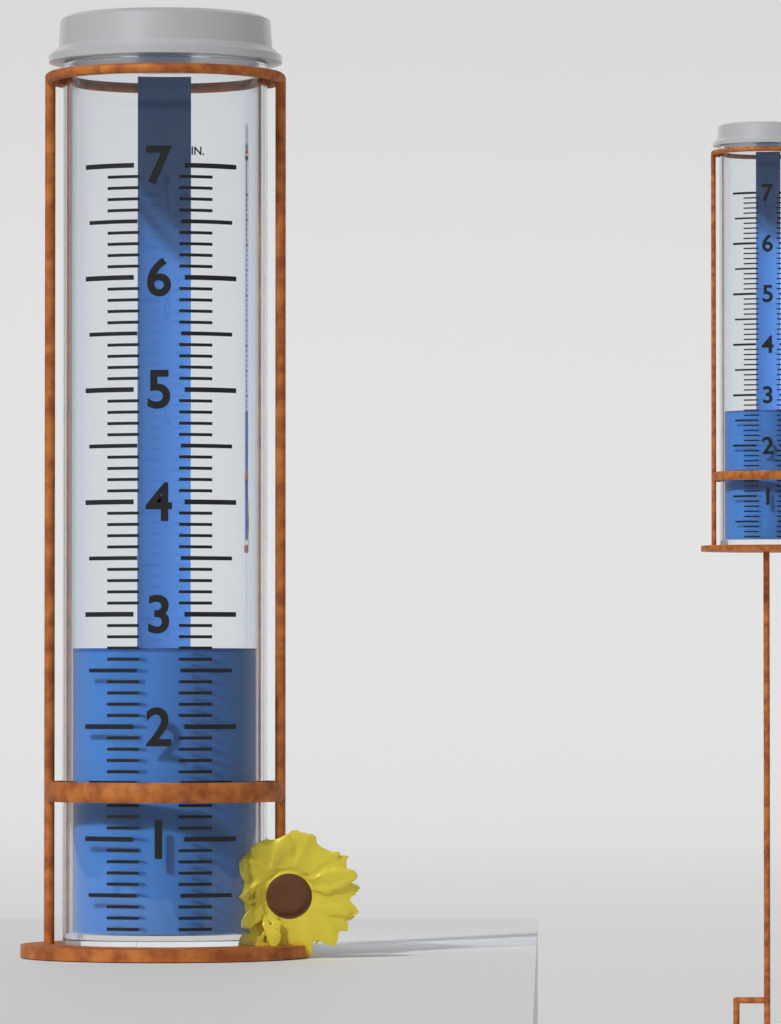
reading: 2.7 in
